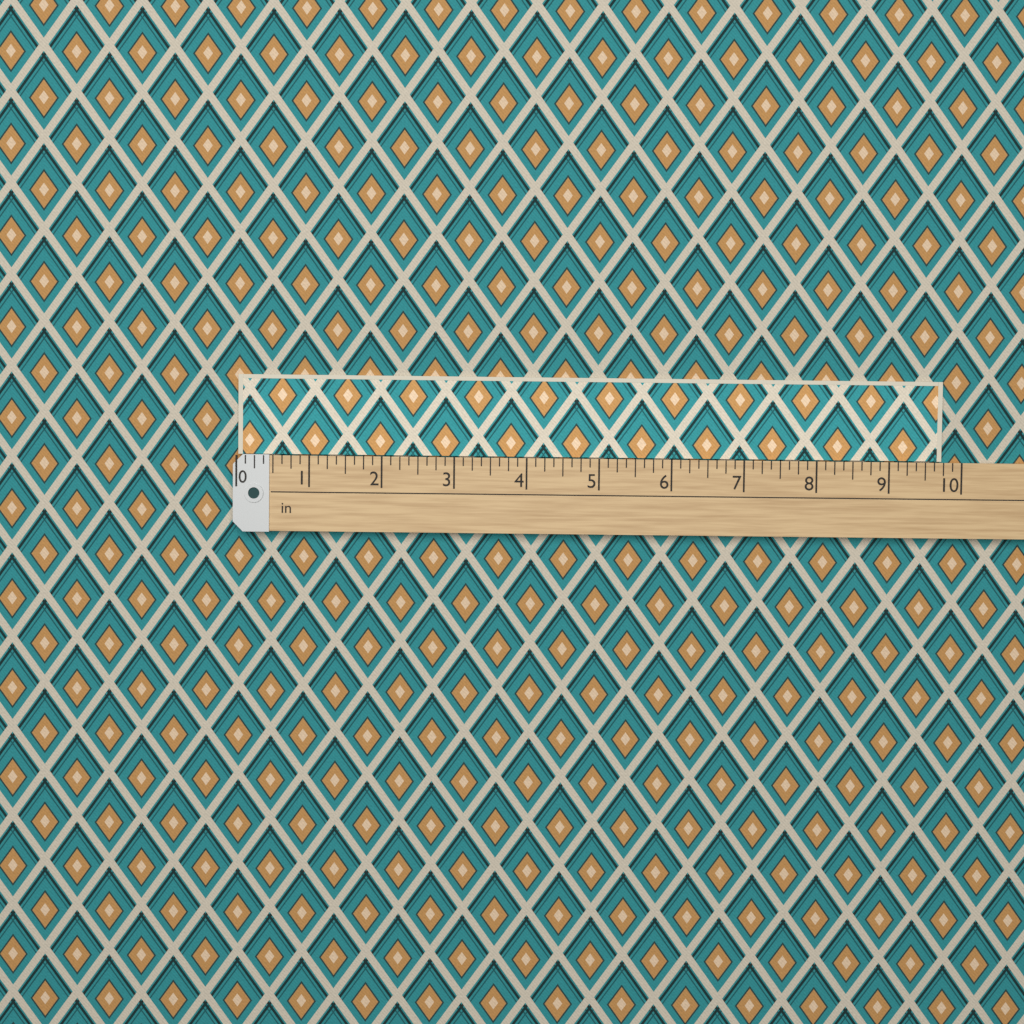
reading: 9.750 in
